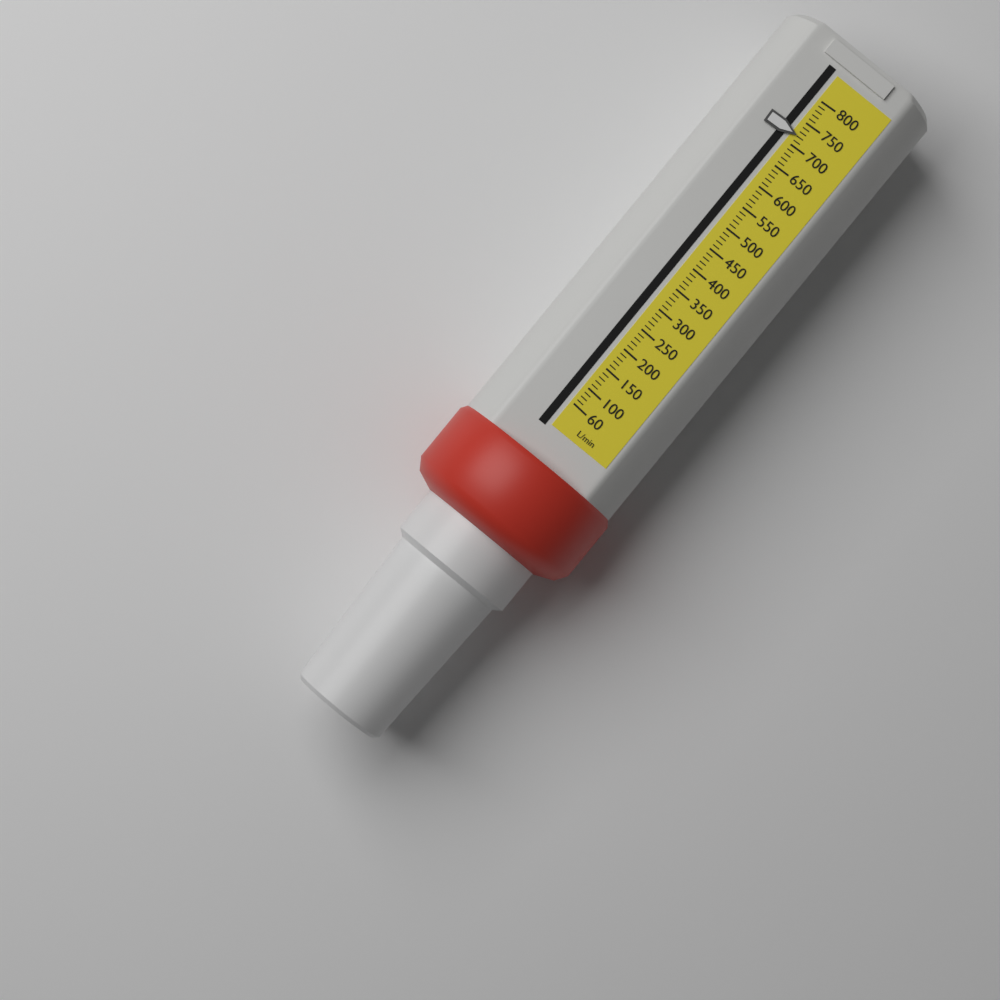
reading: 720 L/min
